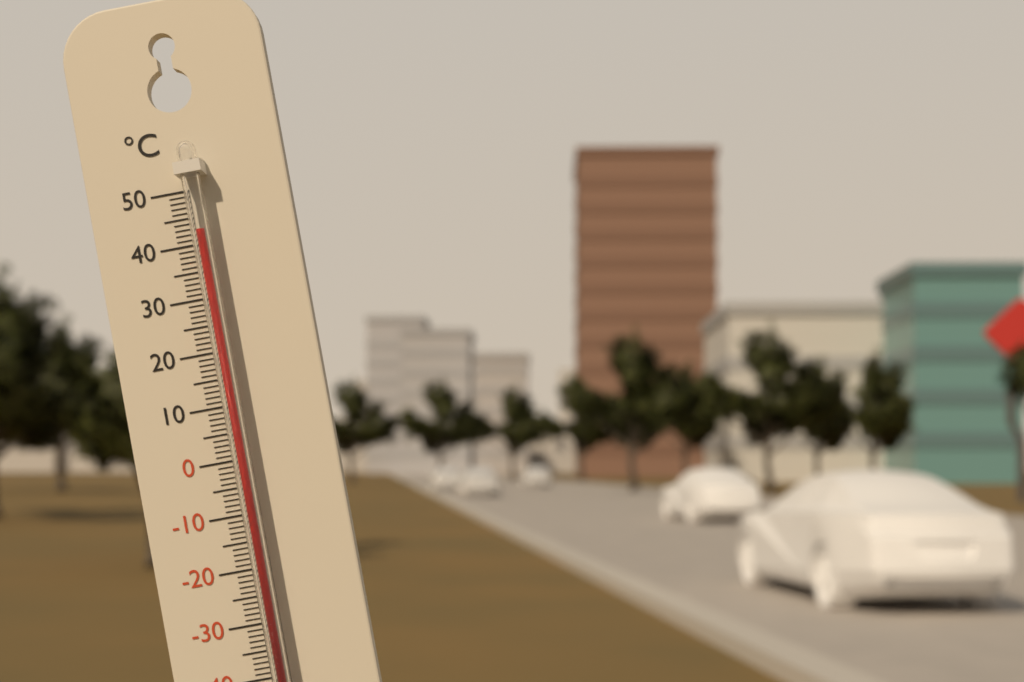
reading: 42 °C
